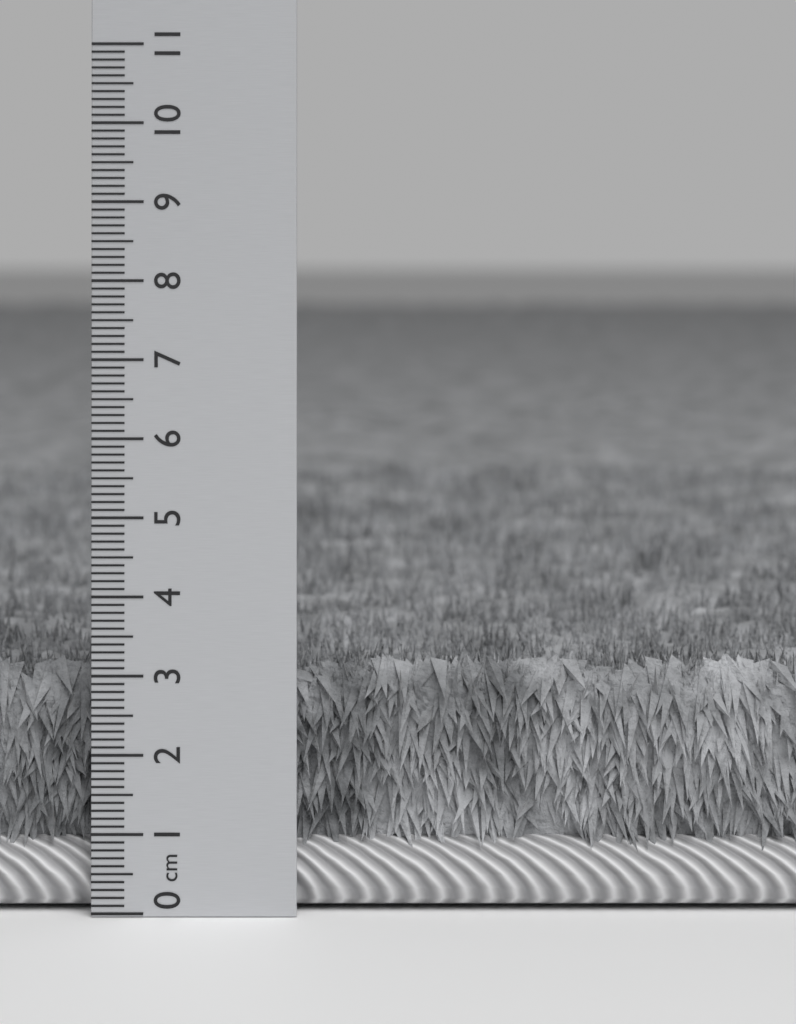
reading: 3.2 cm
